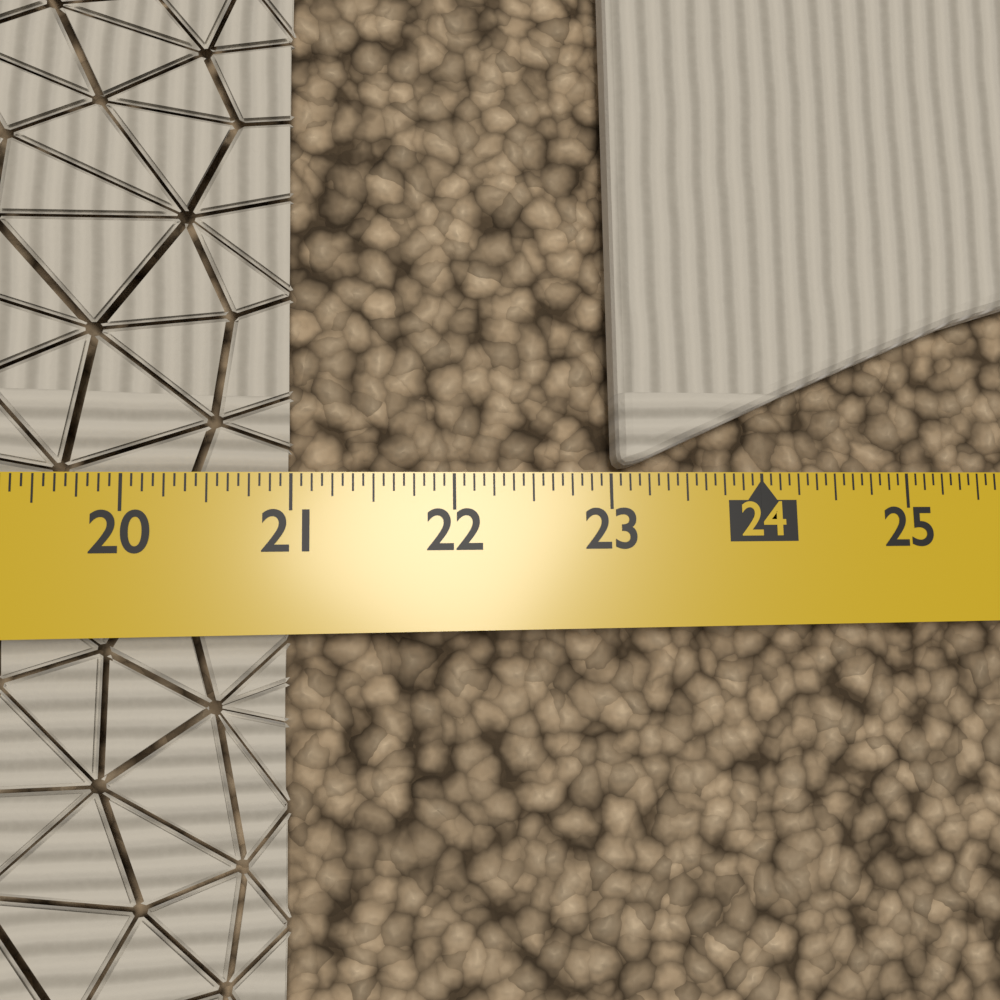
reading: 21.0000 in
